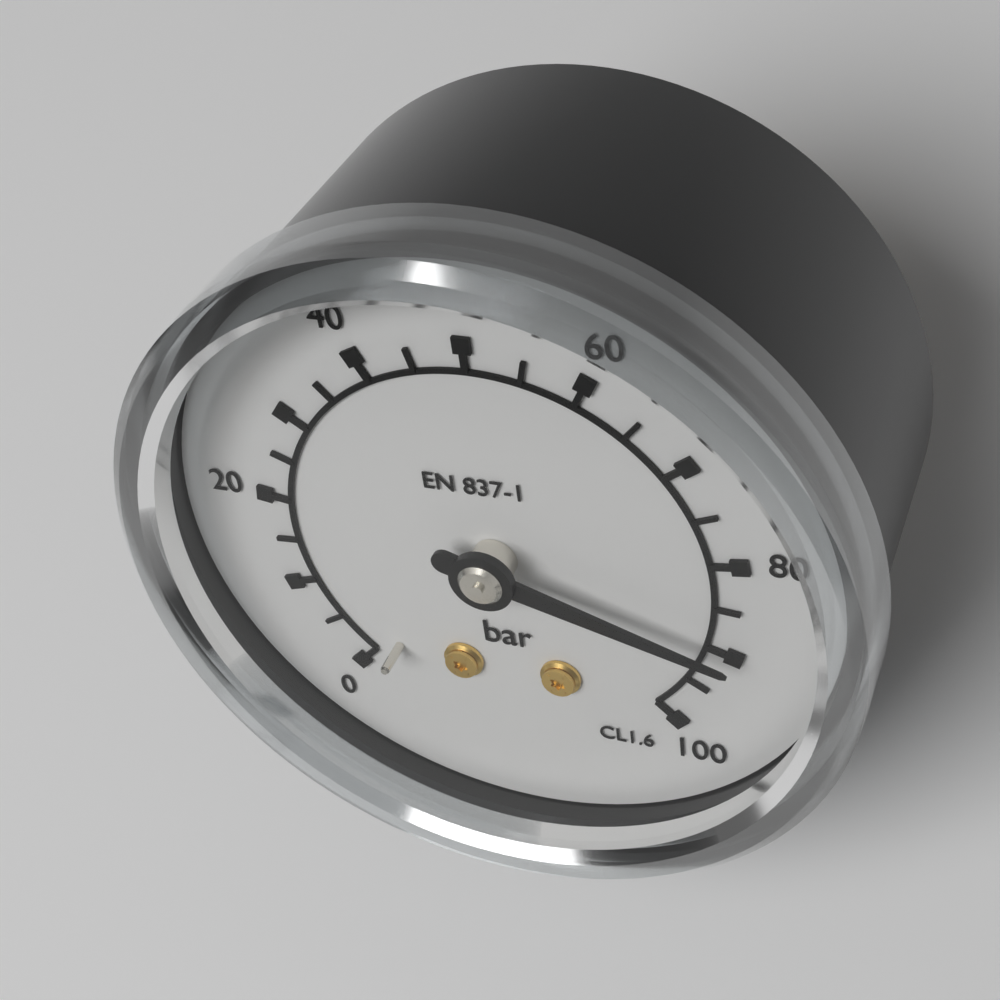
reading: 90 bar
